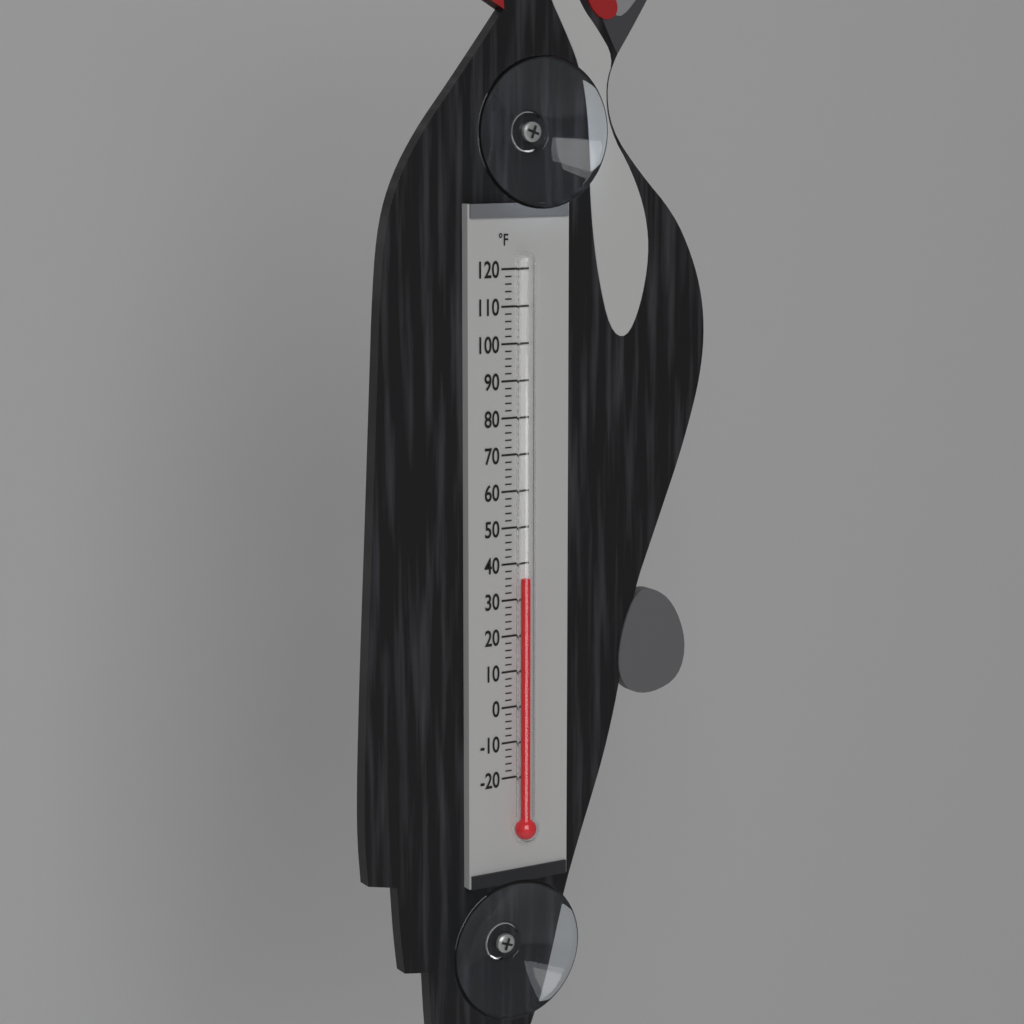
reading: 36 °F
